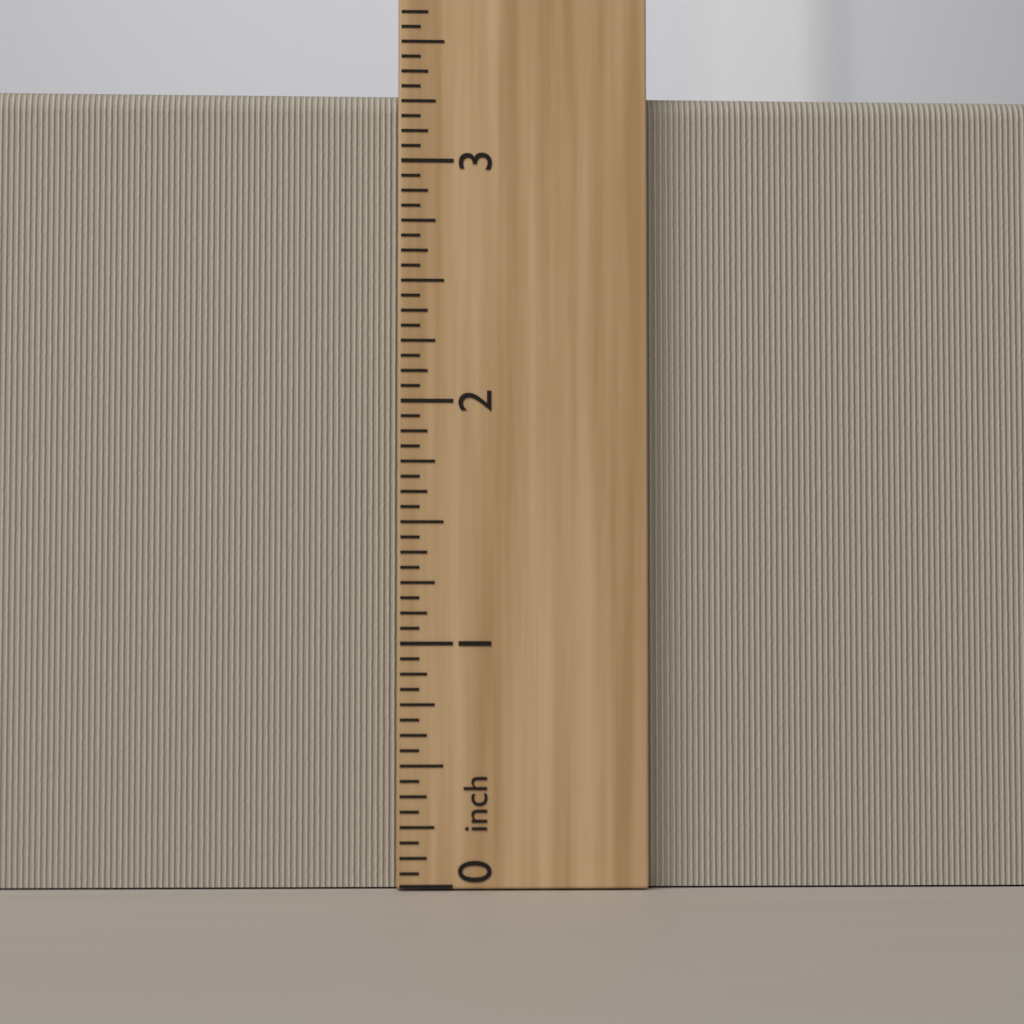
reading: 3.3125 inch
